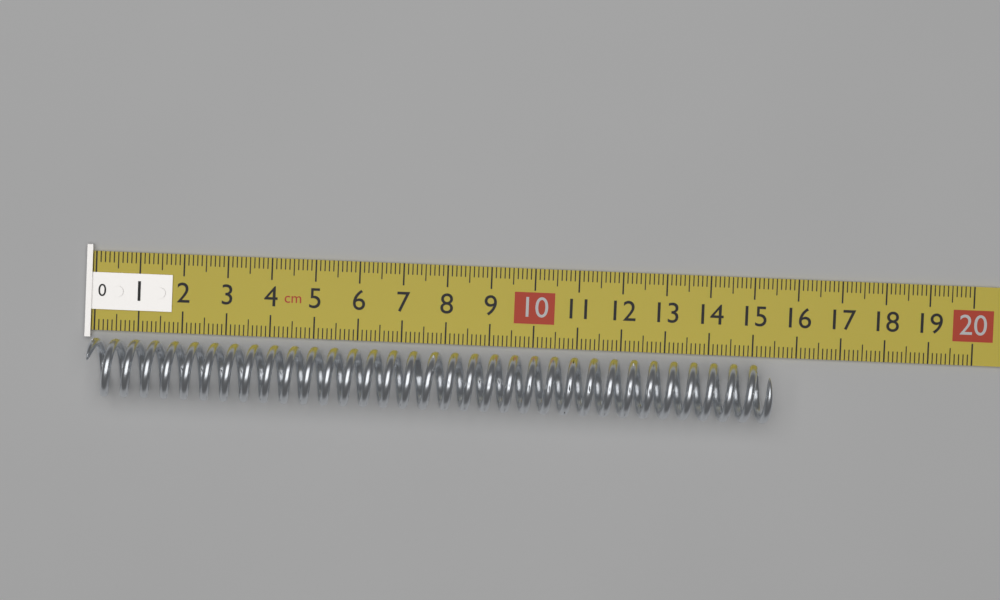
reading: 15.4 cm
